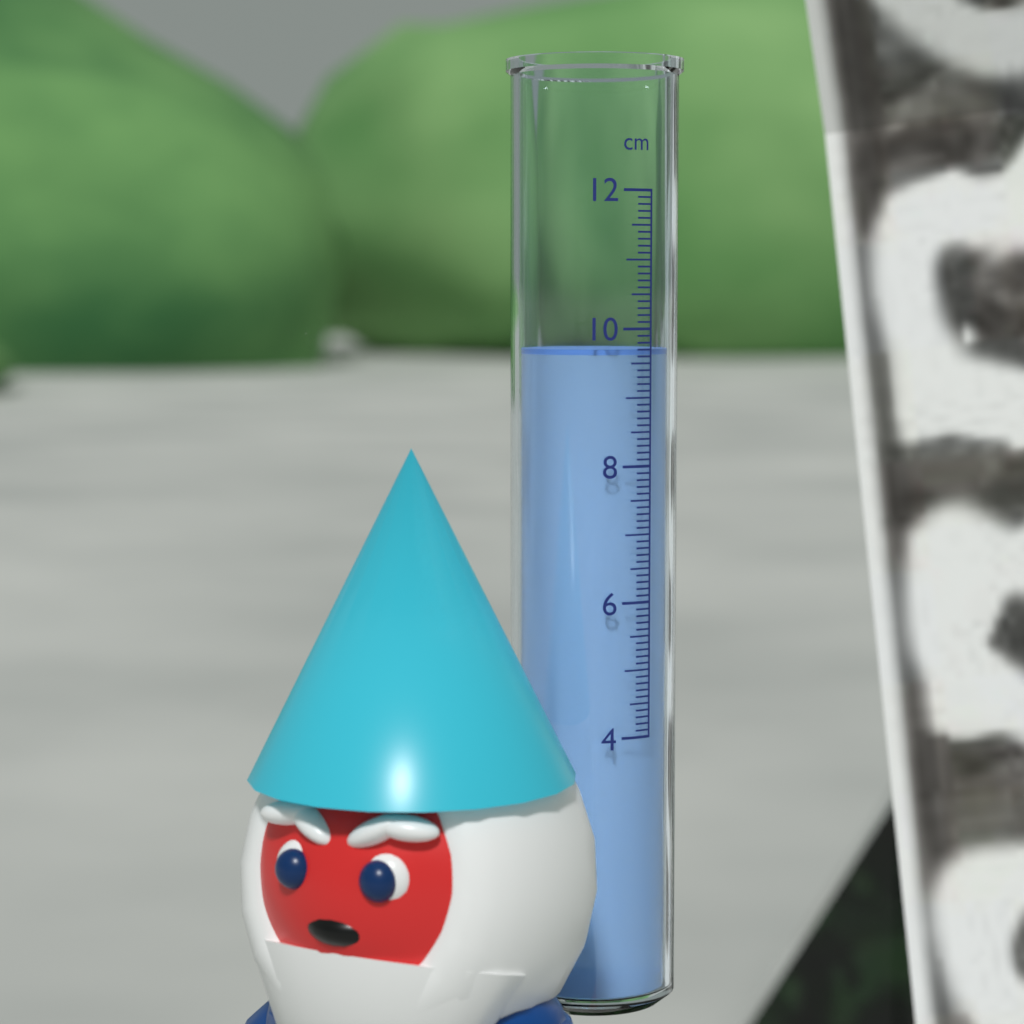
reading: 9.7 cm
